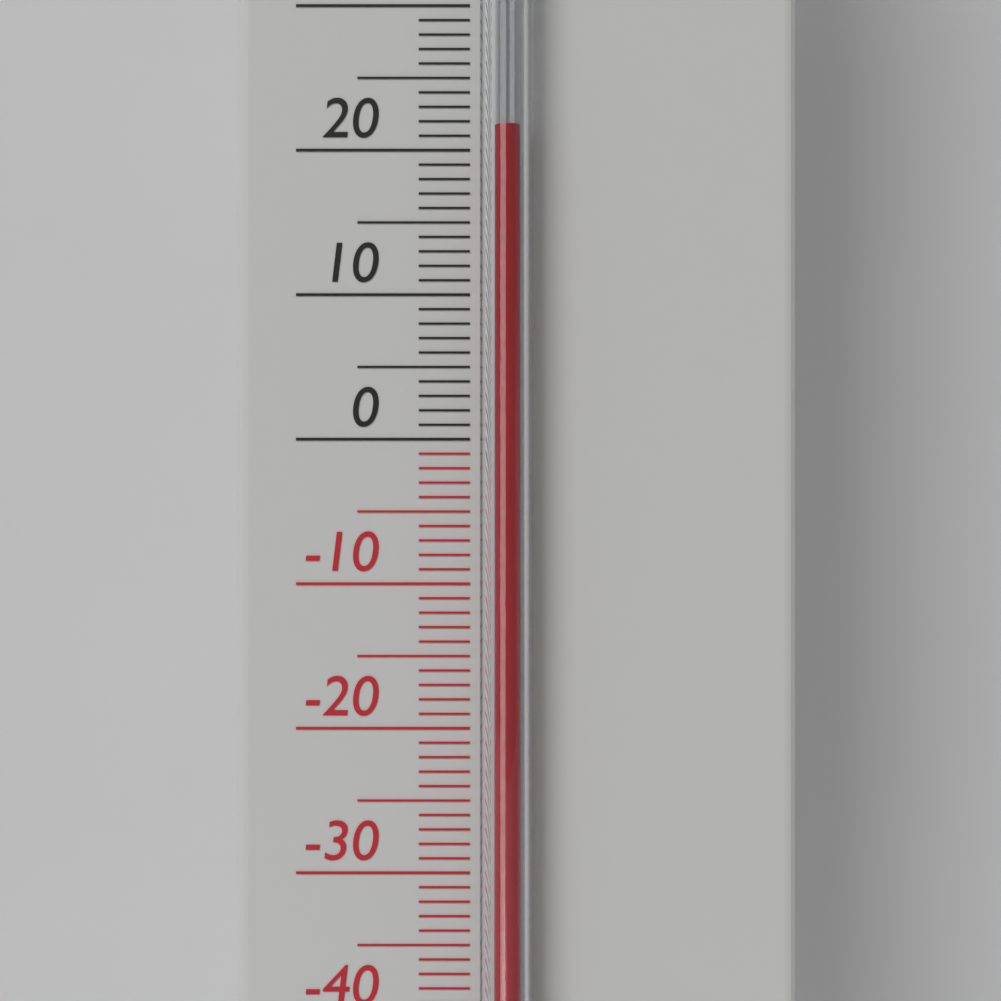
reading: 21.5 °C
